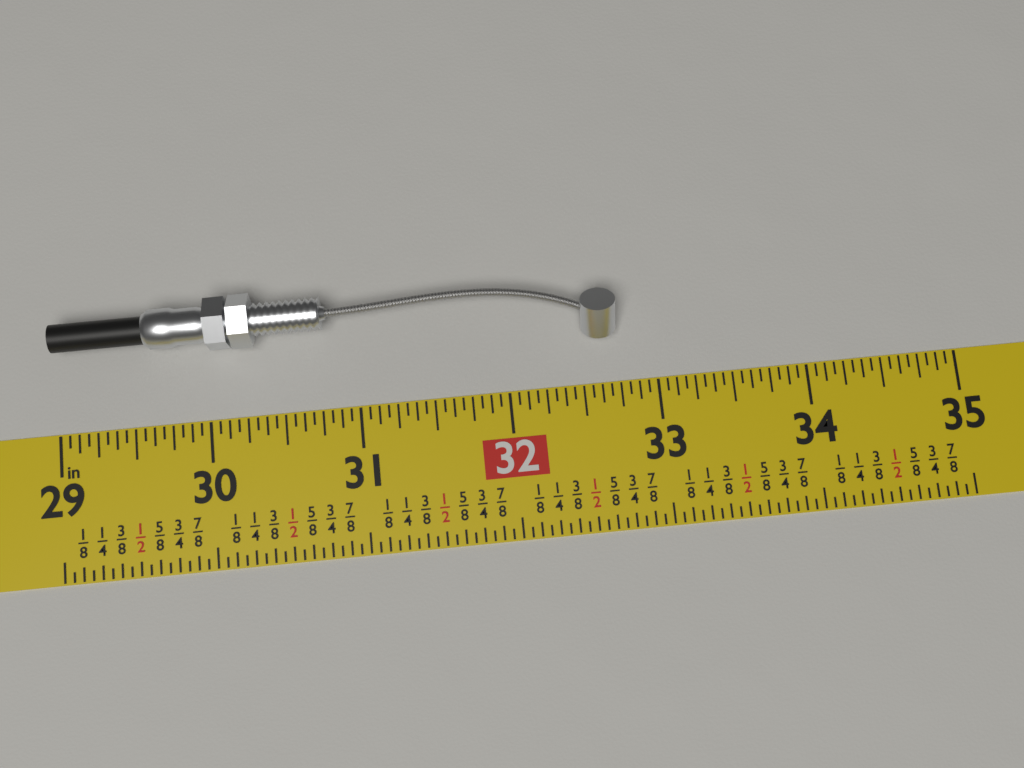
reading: 32.7500 in
